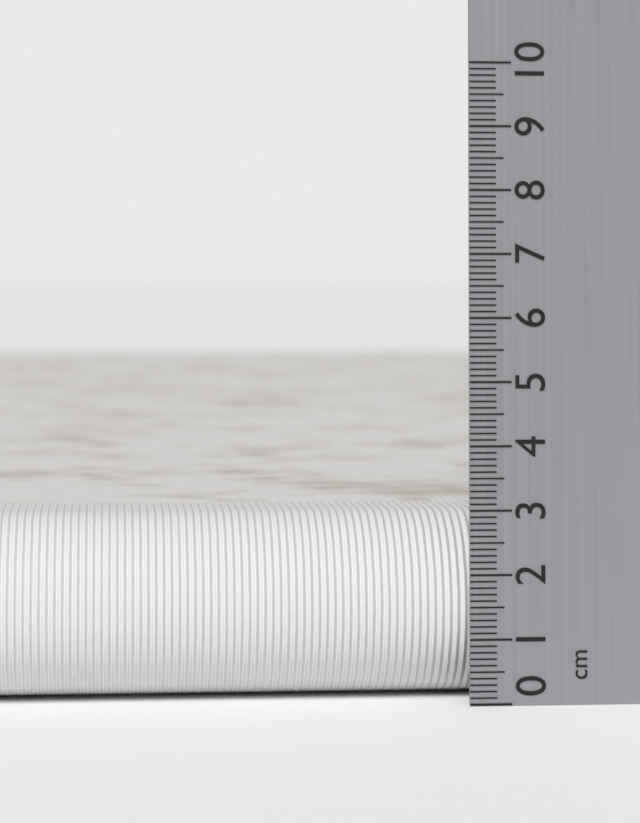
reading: 2.9 cm
